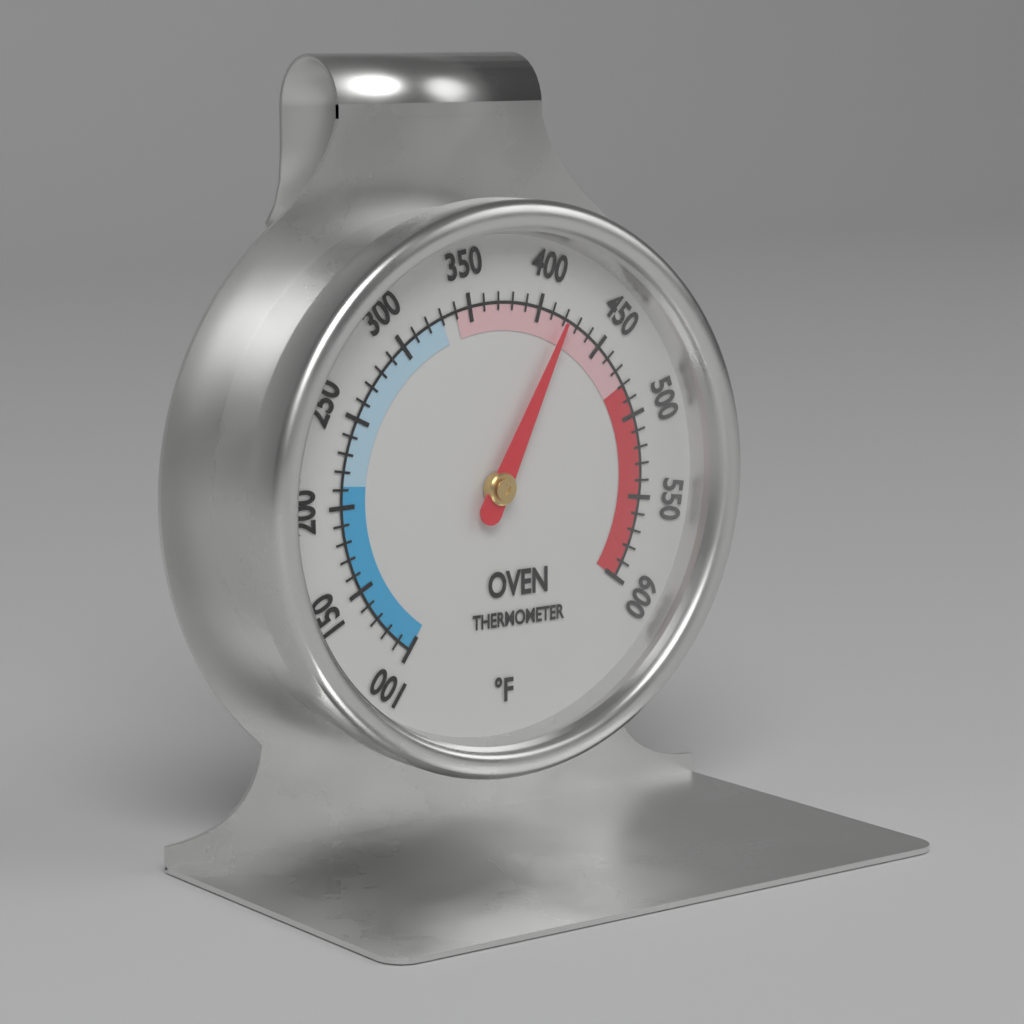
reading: 420 °F
